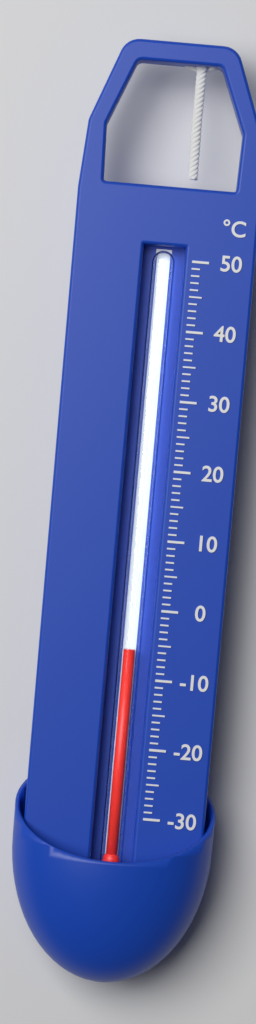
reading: -6 °C
